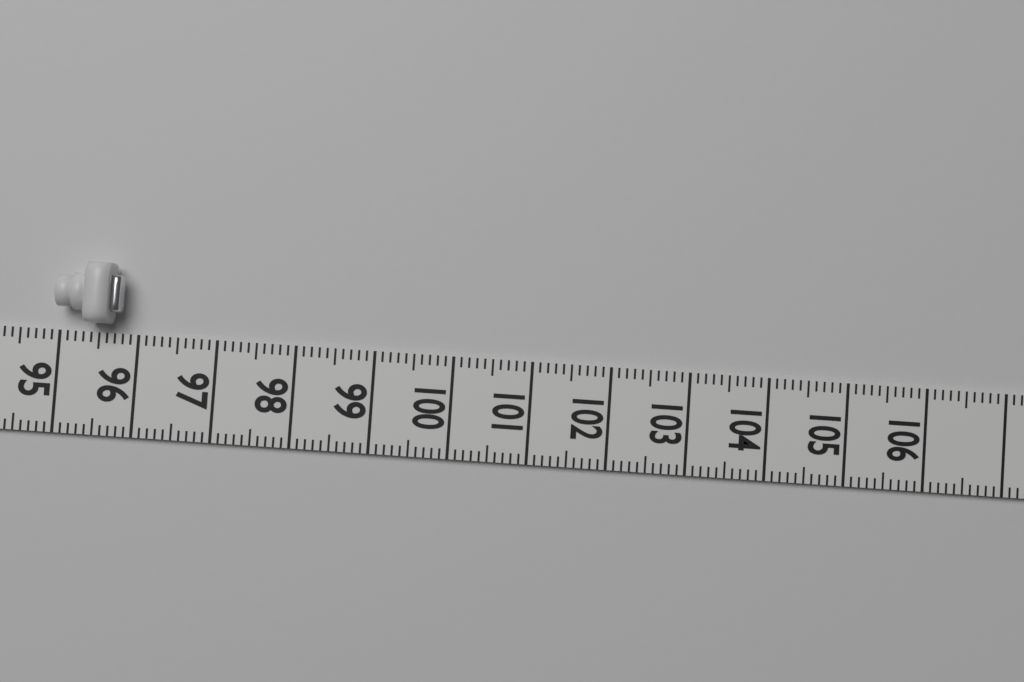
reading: 95.8 (no unit)
